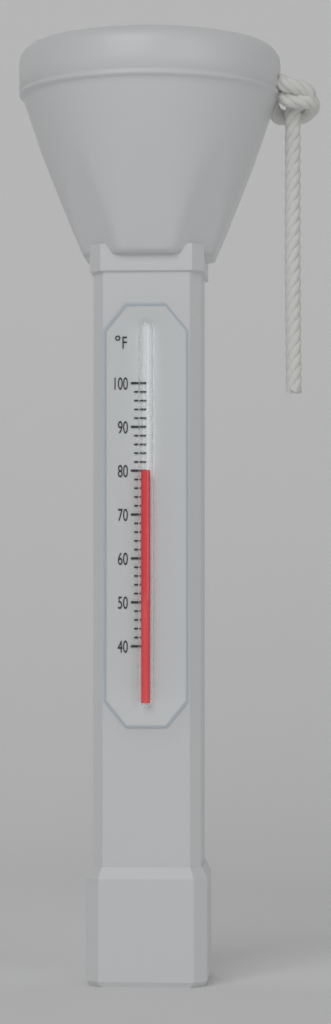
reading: 80 °F
